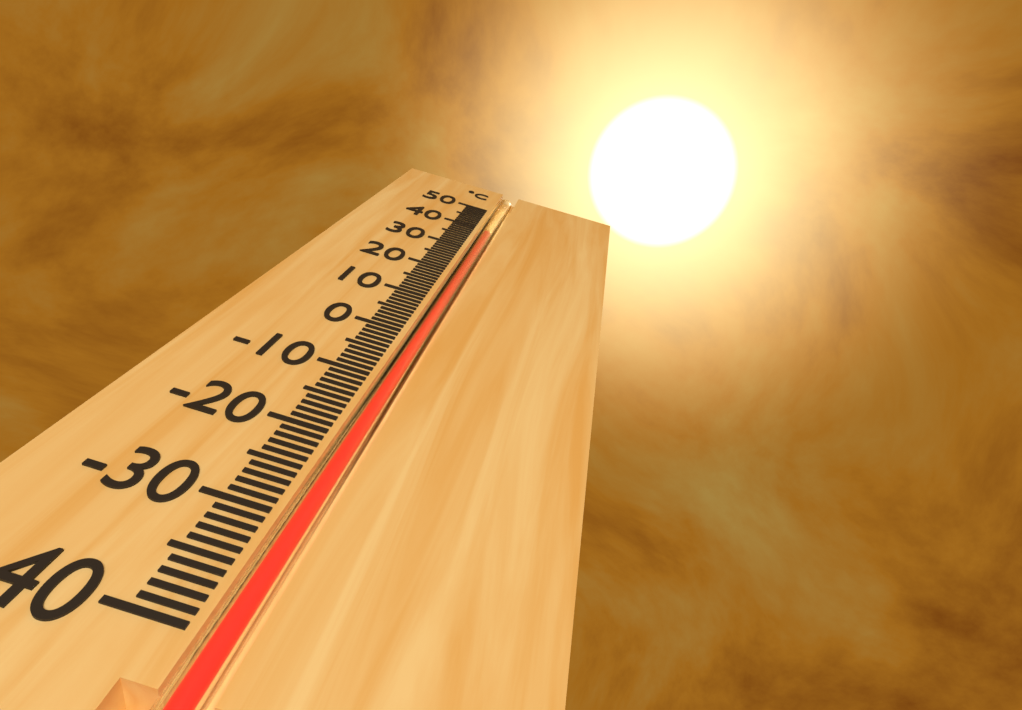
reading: 38 °C
